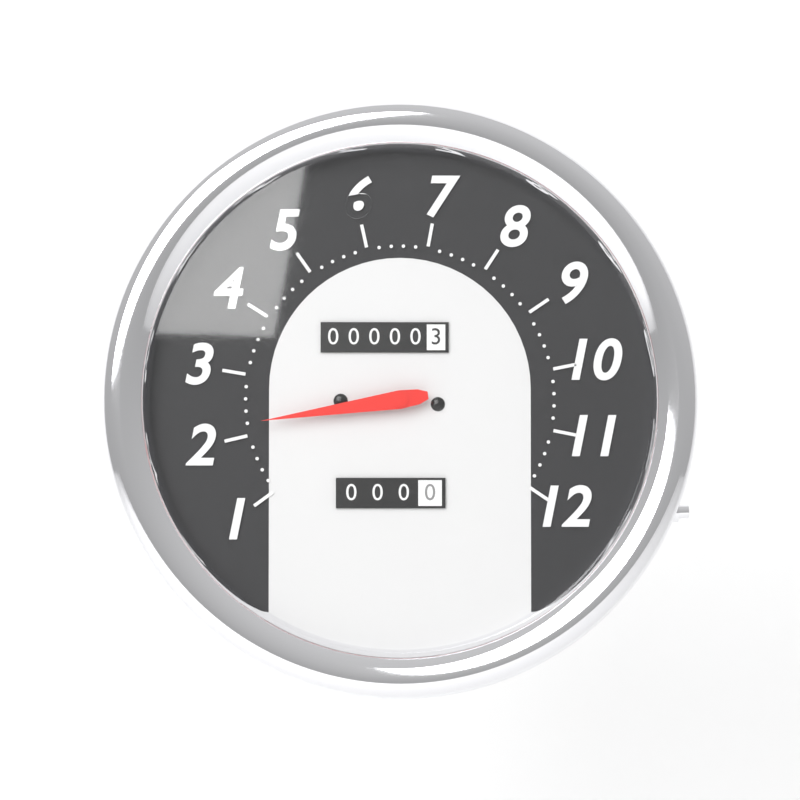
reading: 2.2 (no unit)
